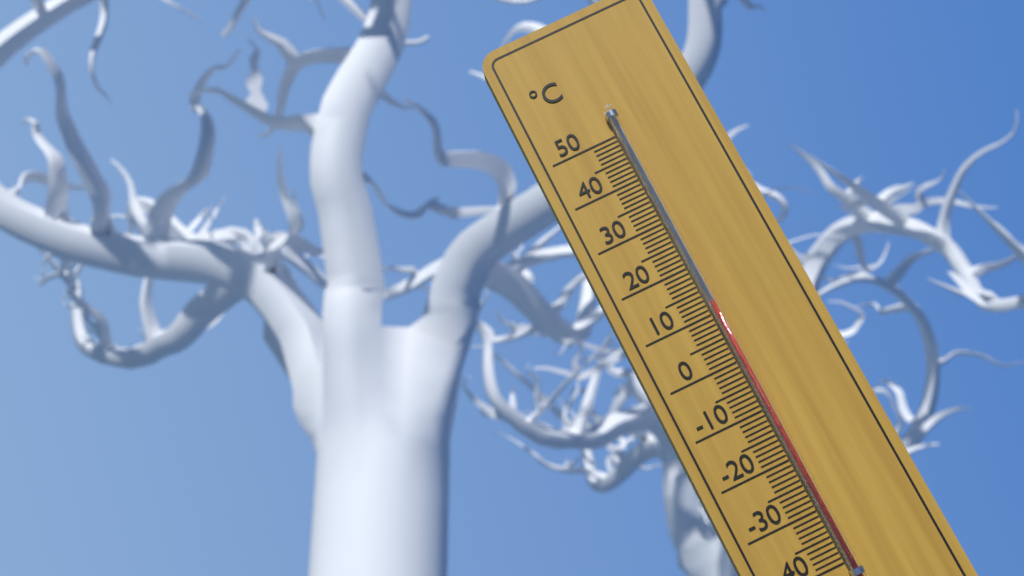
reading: 12 °C
